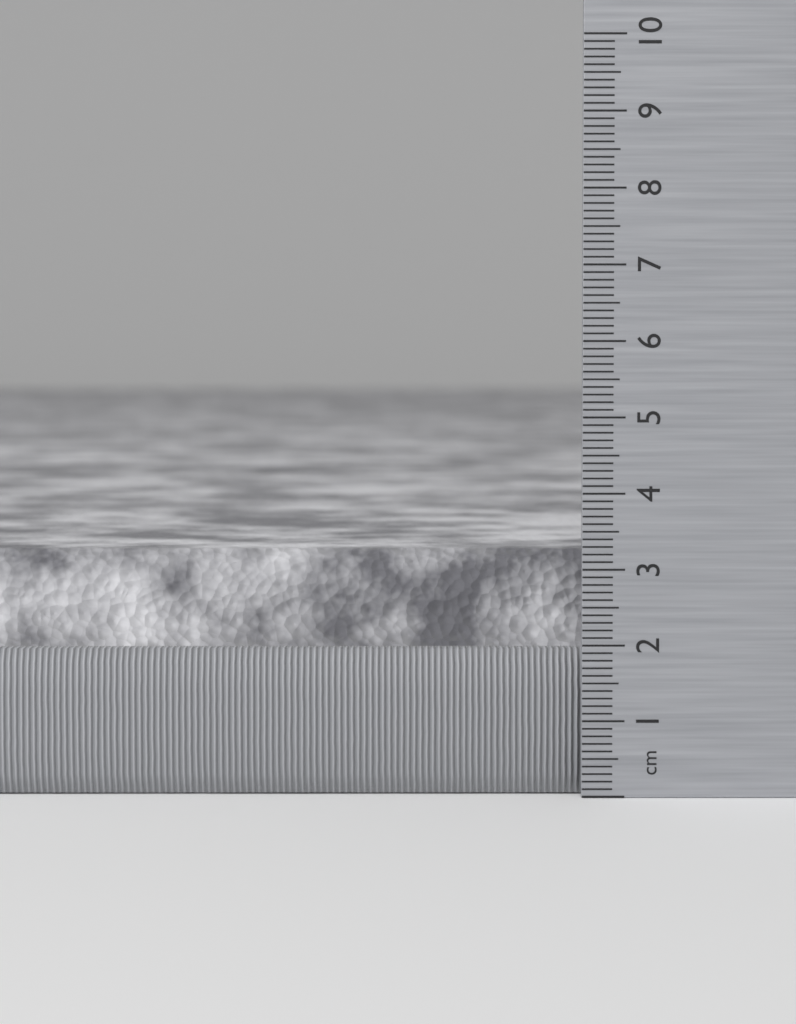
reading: 3.2 cm
